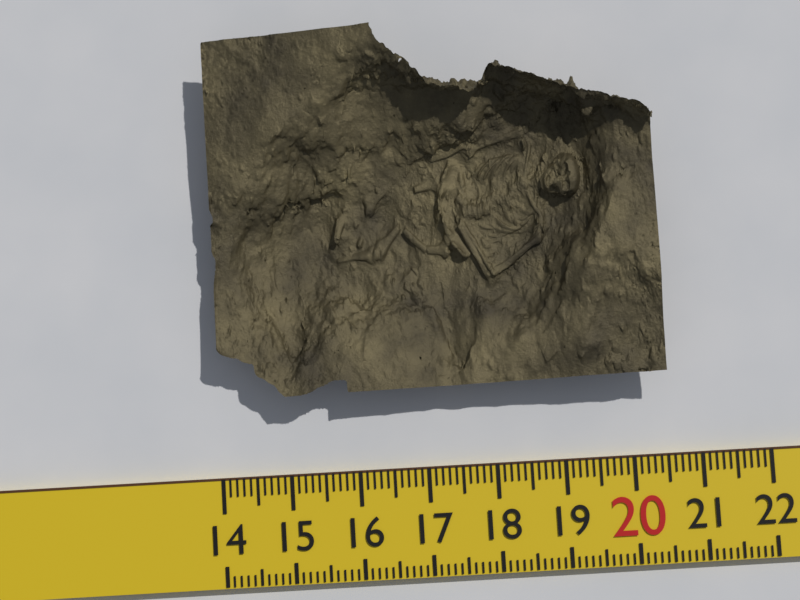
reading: 20.5 (no unit)
